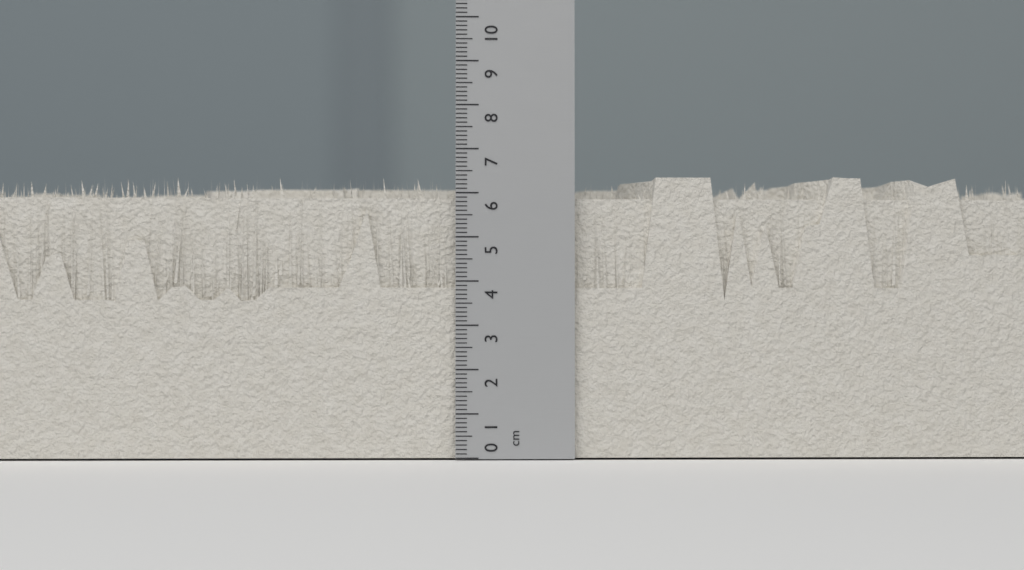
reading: 6.4 cm
